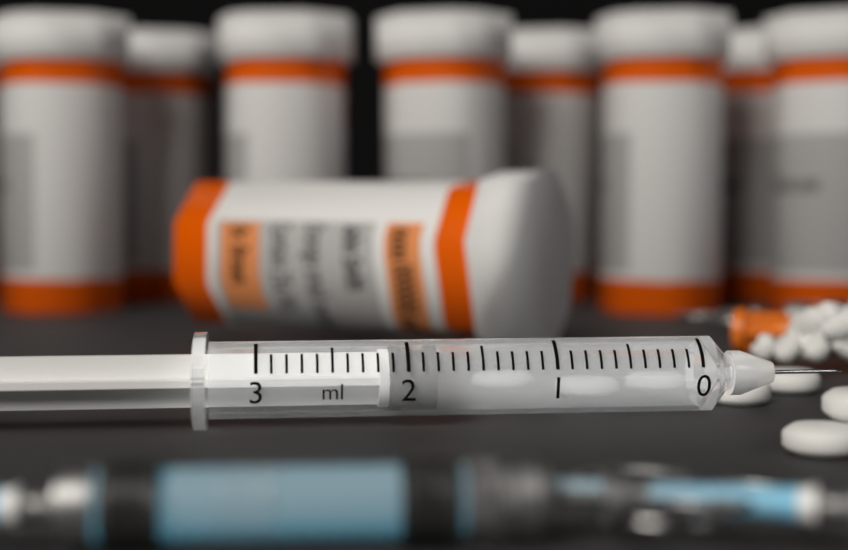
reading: 1.8 ml
